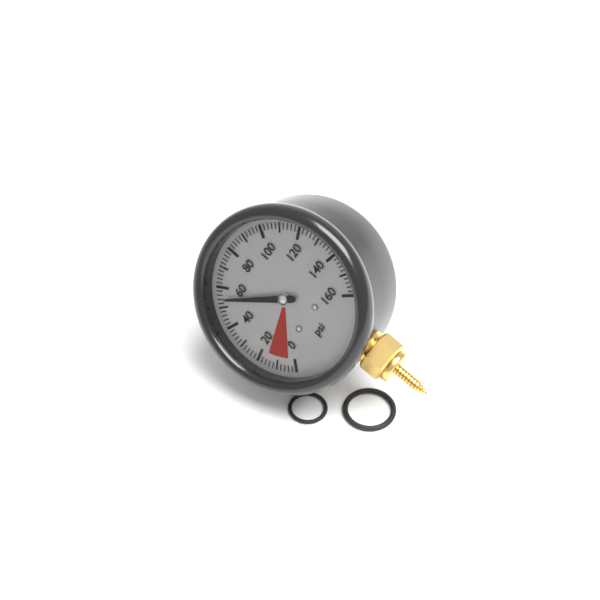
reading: 54 psi
